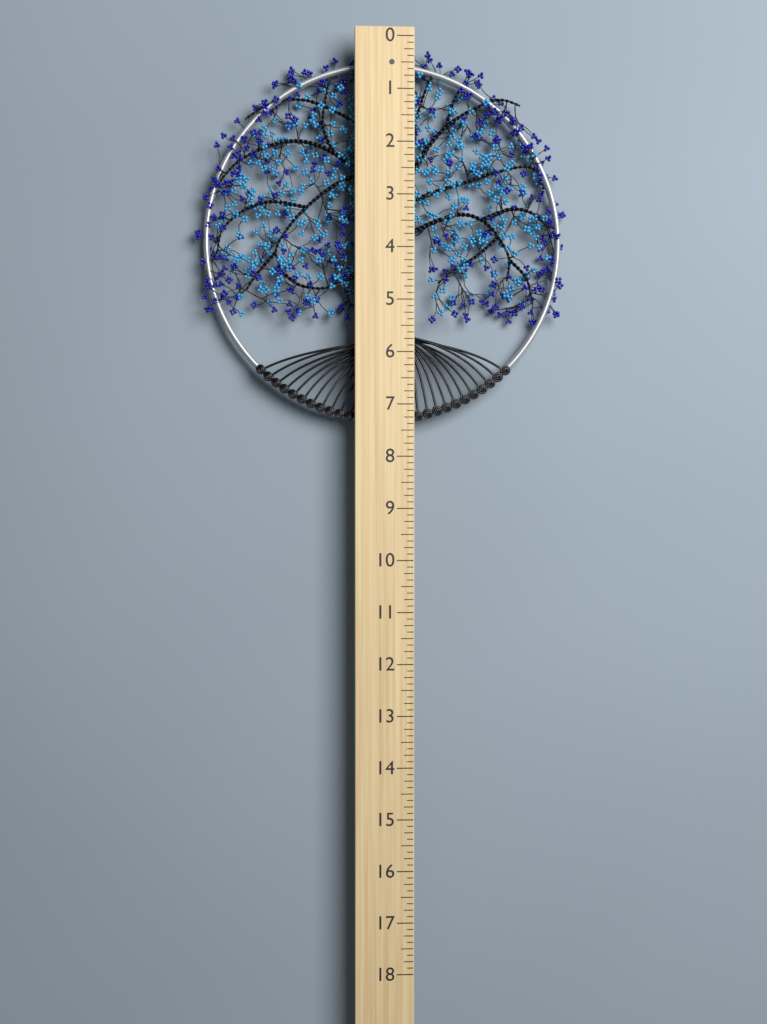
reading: 7.375 (no unit)
